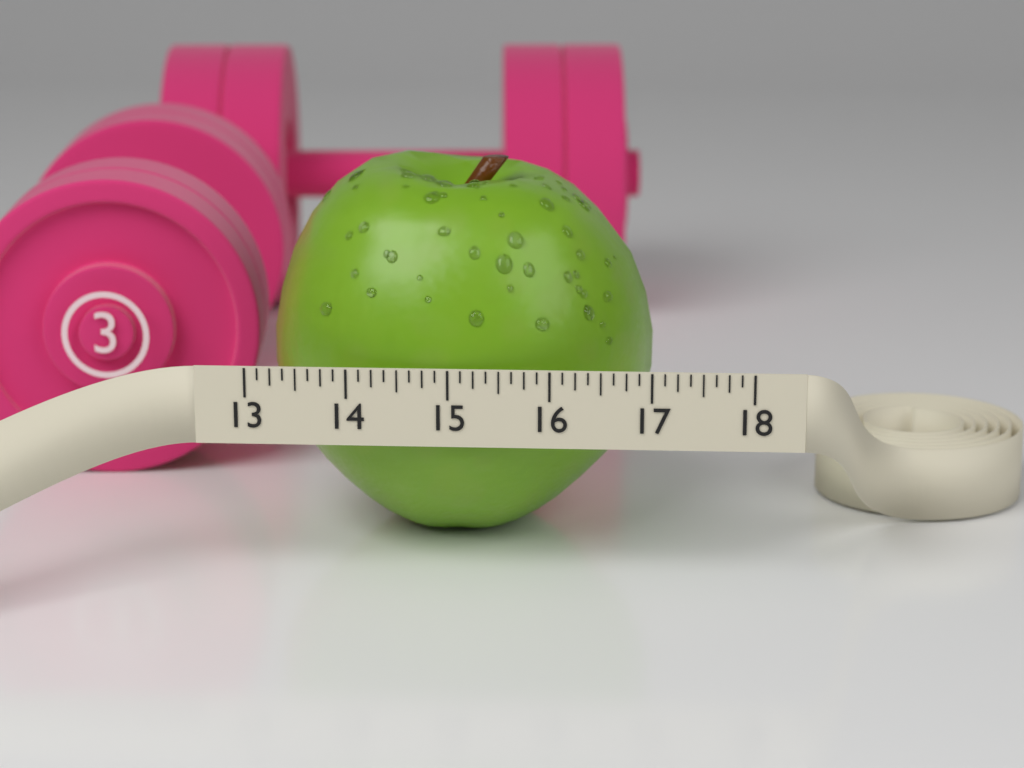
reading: 17.000 (no unit)
